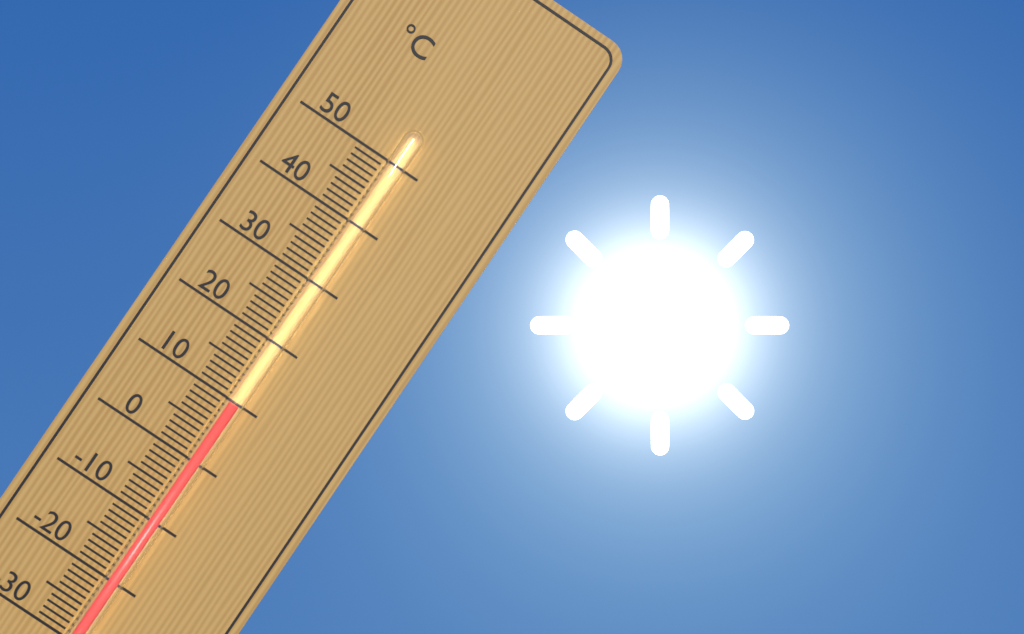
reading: 10 °C
